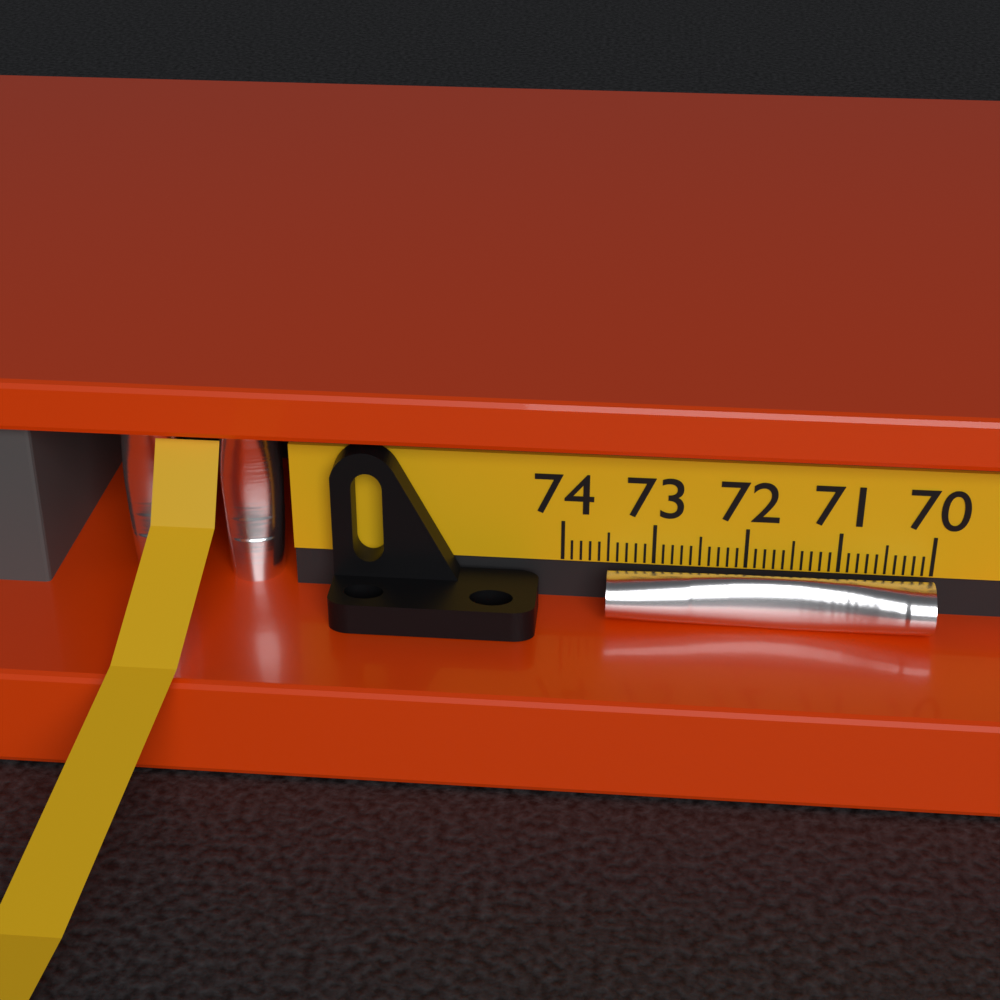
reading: 73.5 (no unit)
